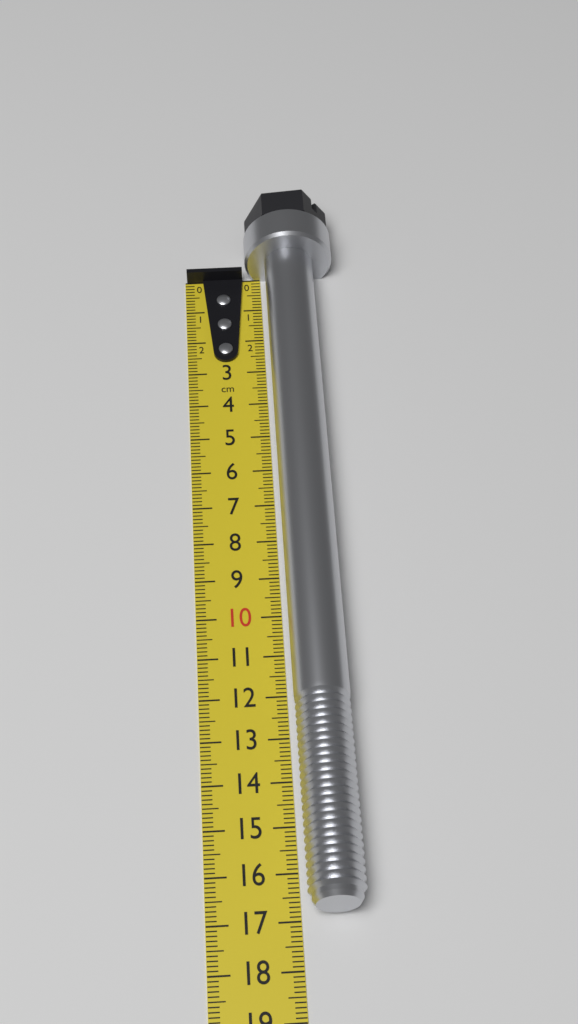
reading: 16.9 cm
